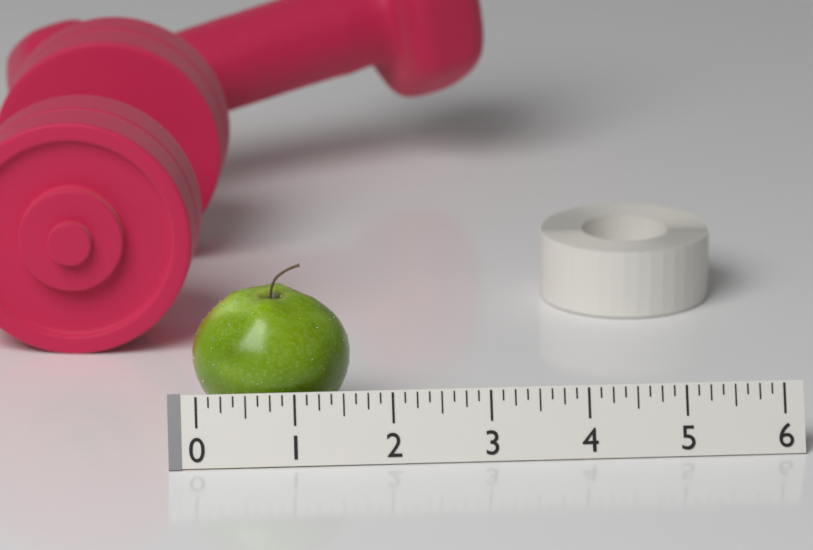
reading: 1.625 (no unit)
